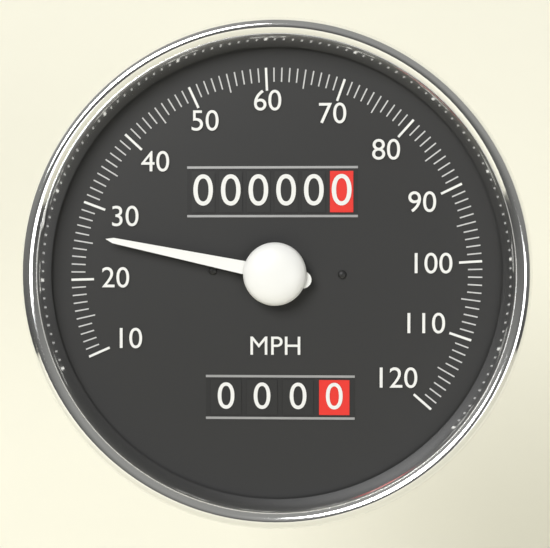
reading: 26 MPH
